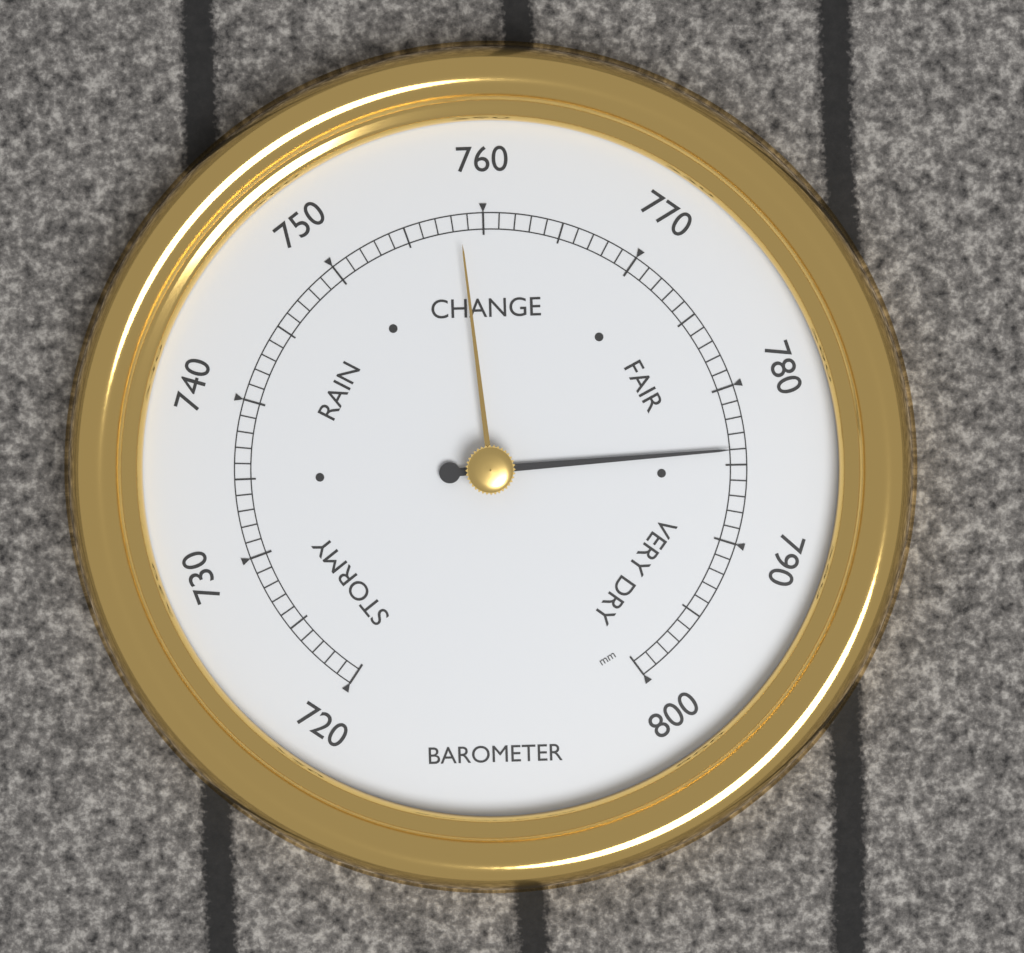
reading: 784 mm
